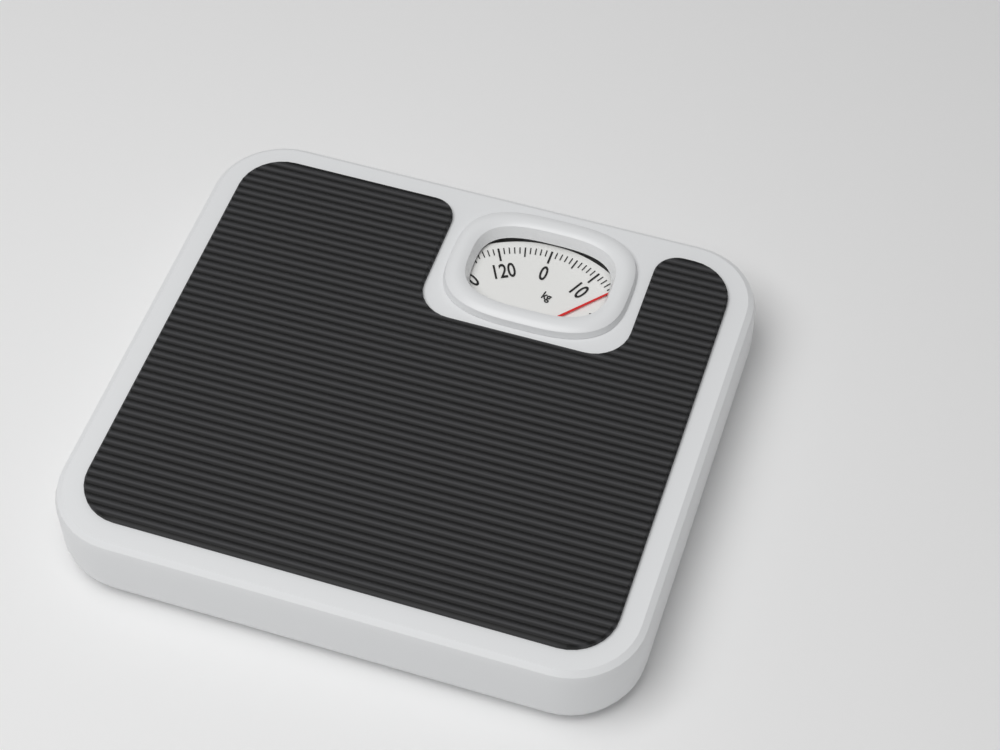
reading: 15 kg
